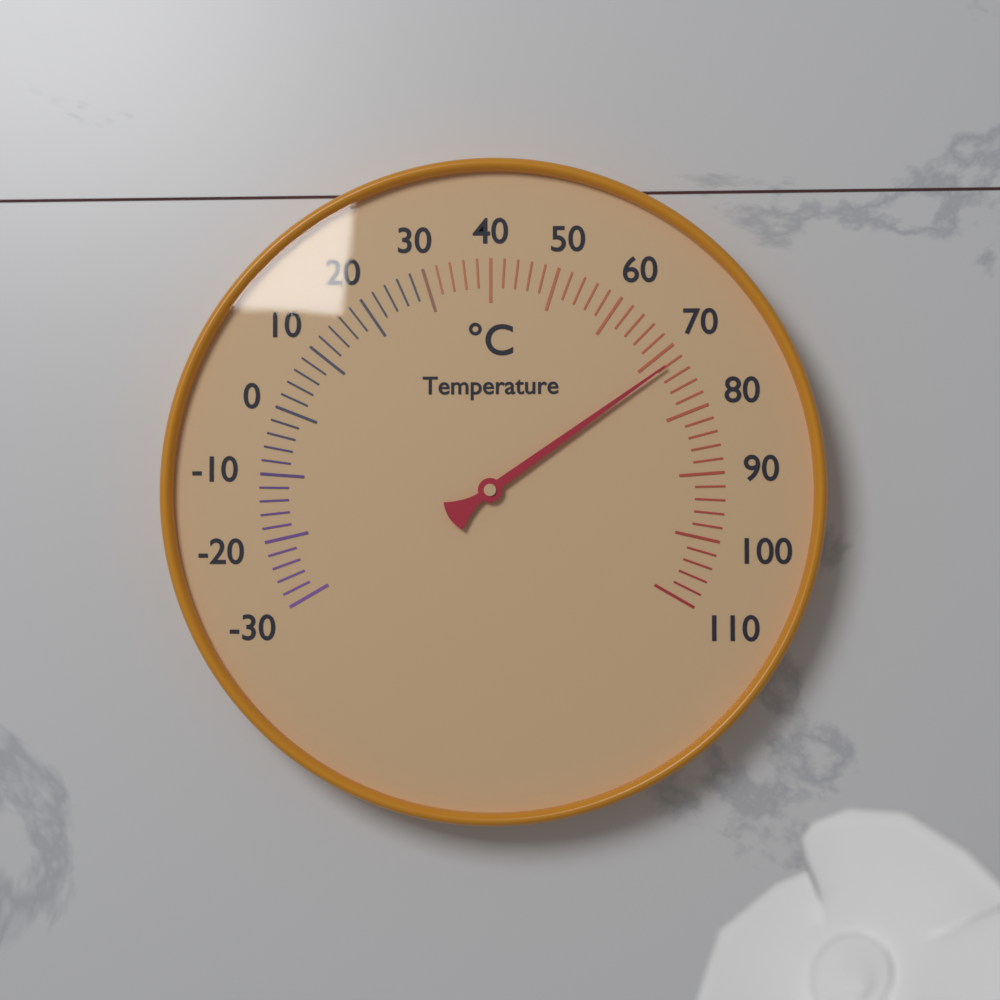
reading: 72 °C
